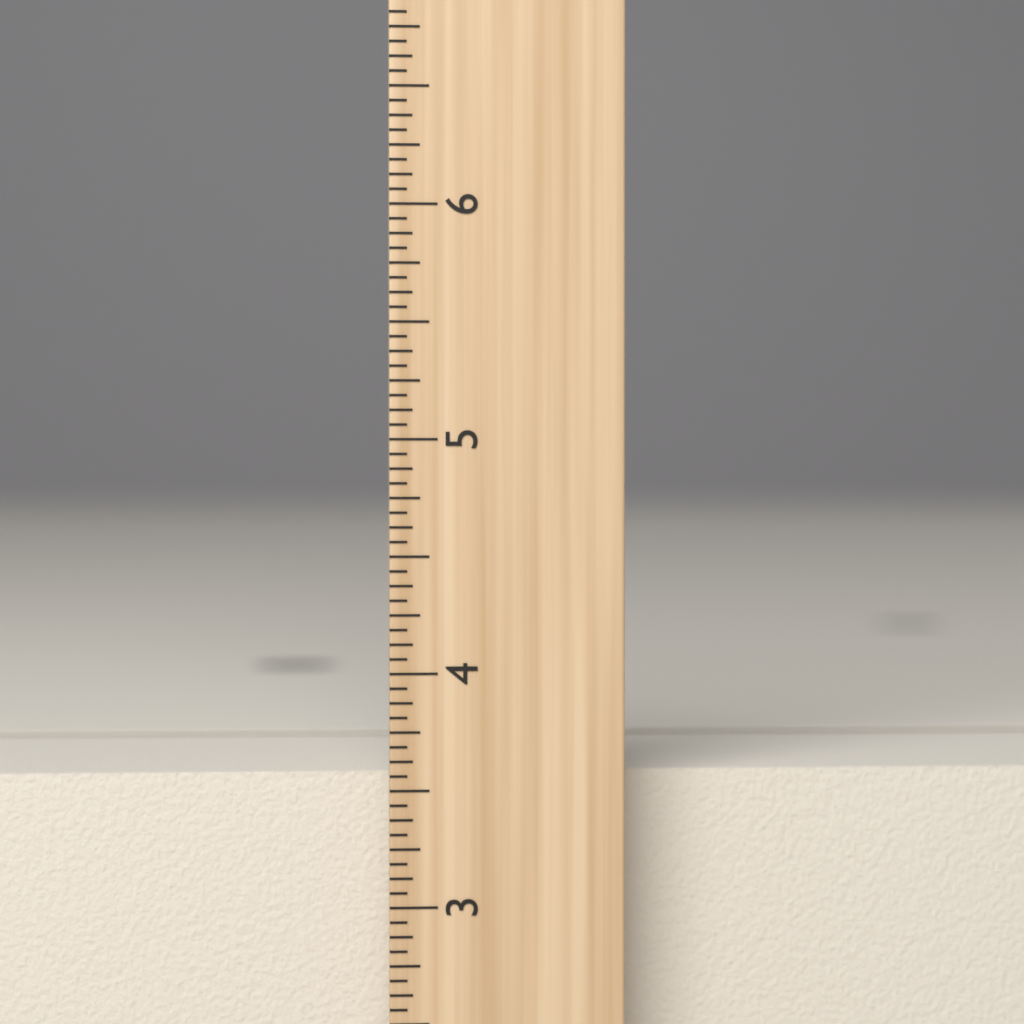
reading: 3.5625 inch
